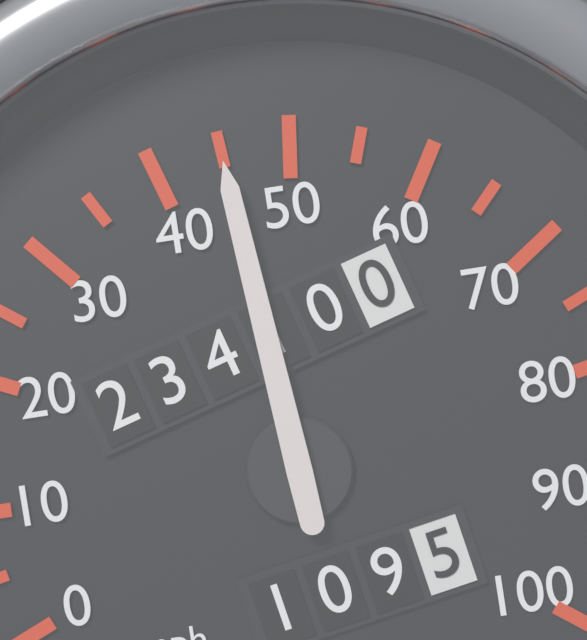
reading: 45 mph
